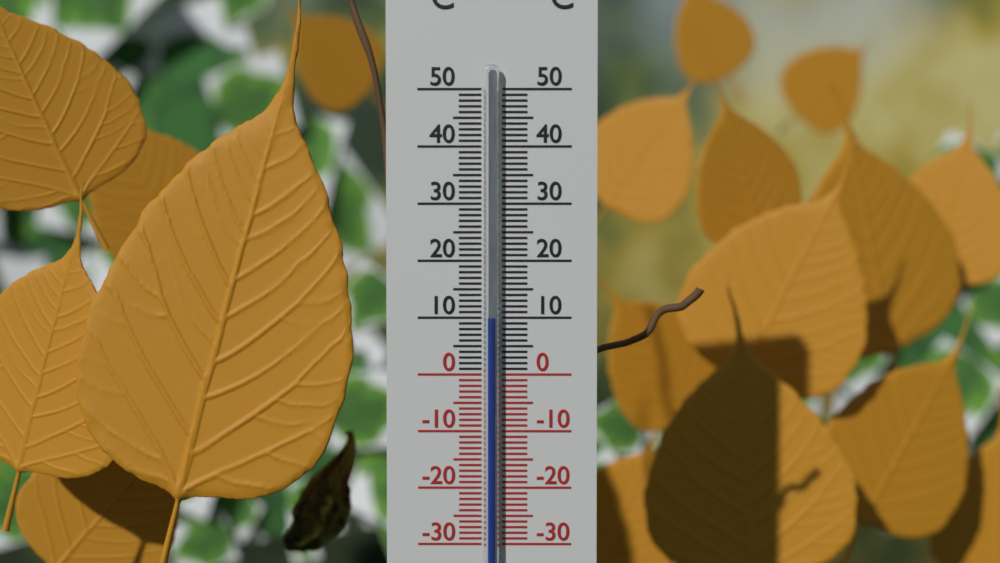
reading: 10 °C
